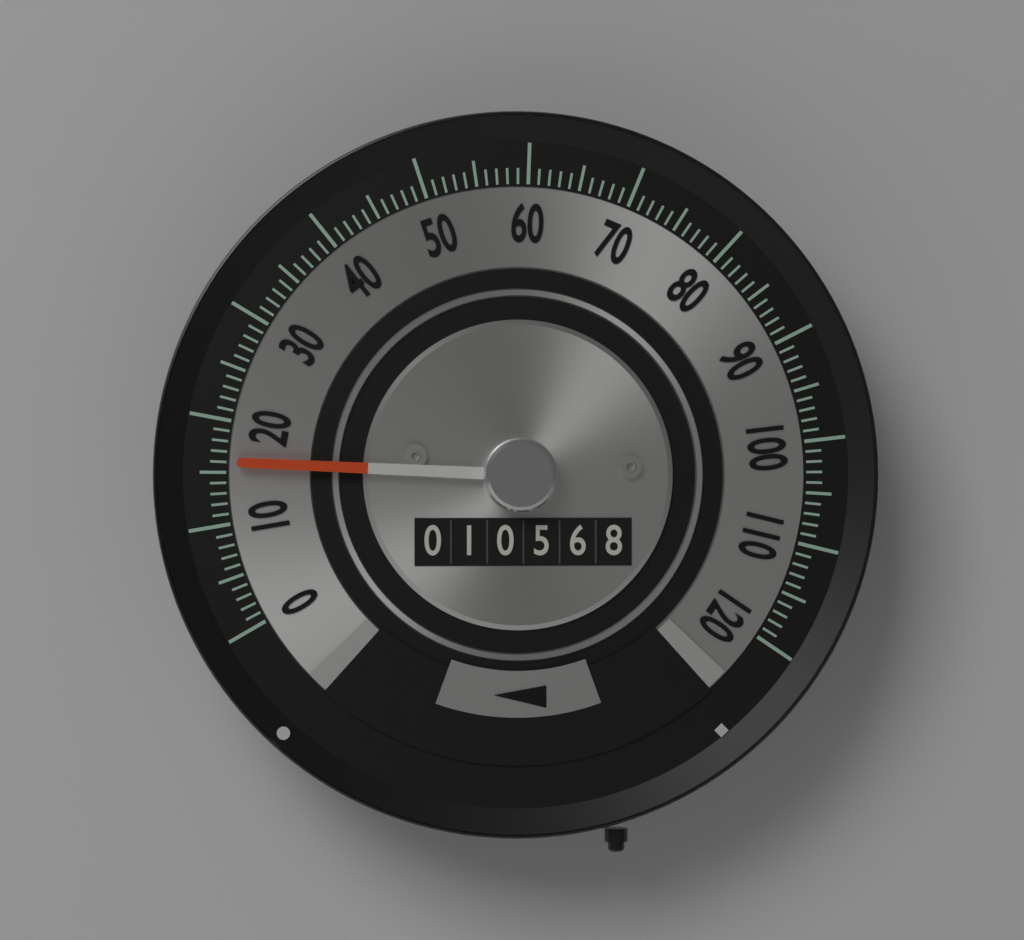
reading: 16 (no unit)
